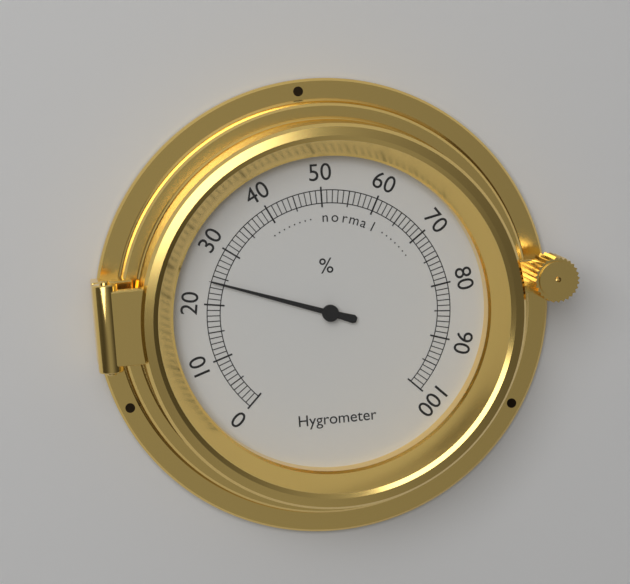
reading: 24 %
